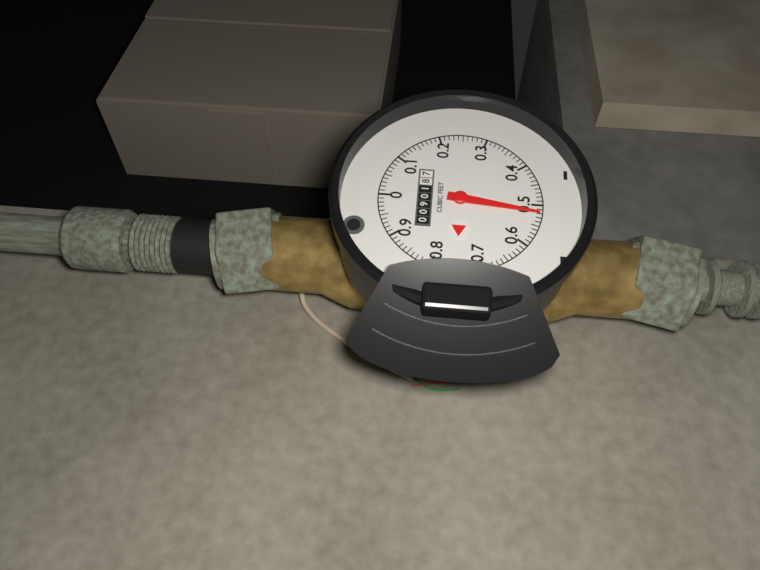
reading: 0.52 cubic feet
